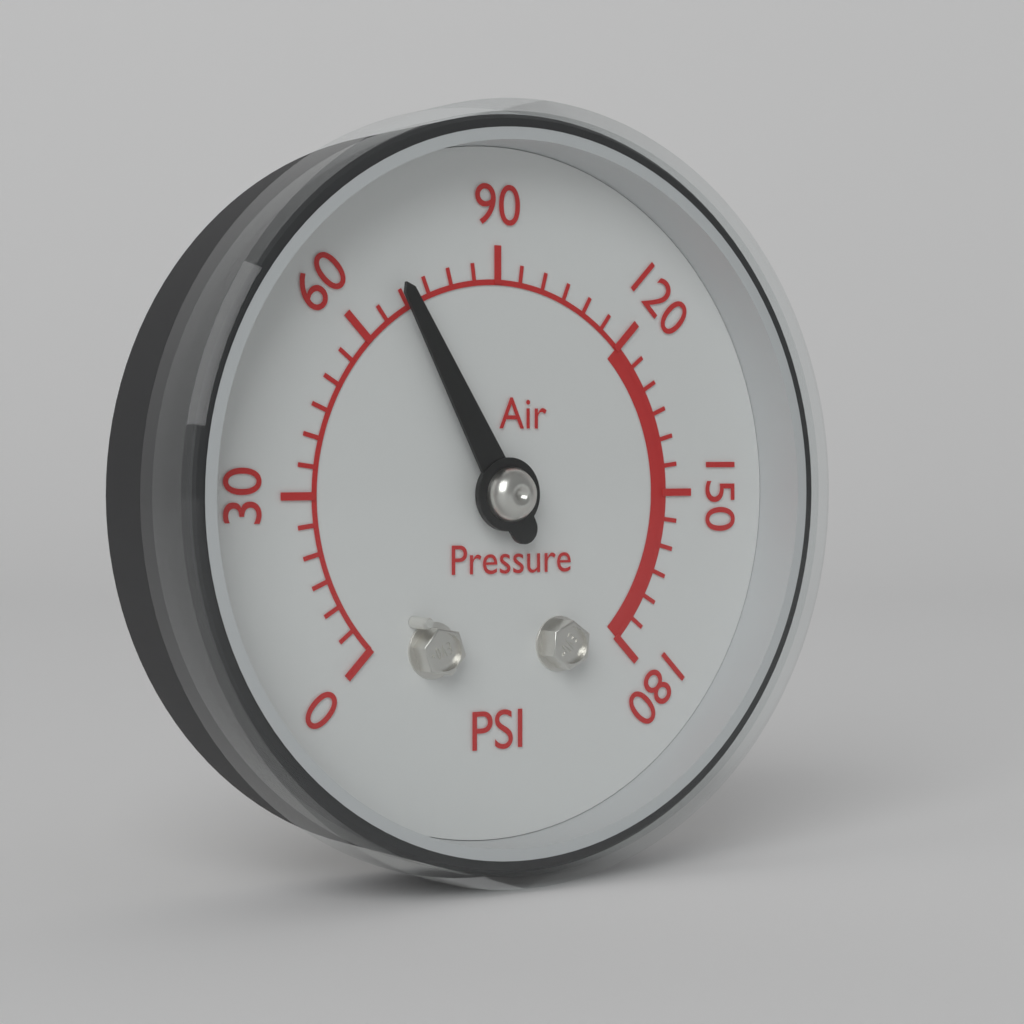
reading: 70 psi
